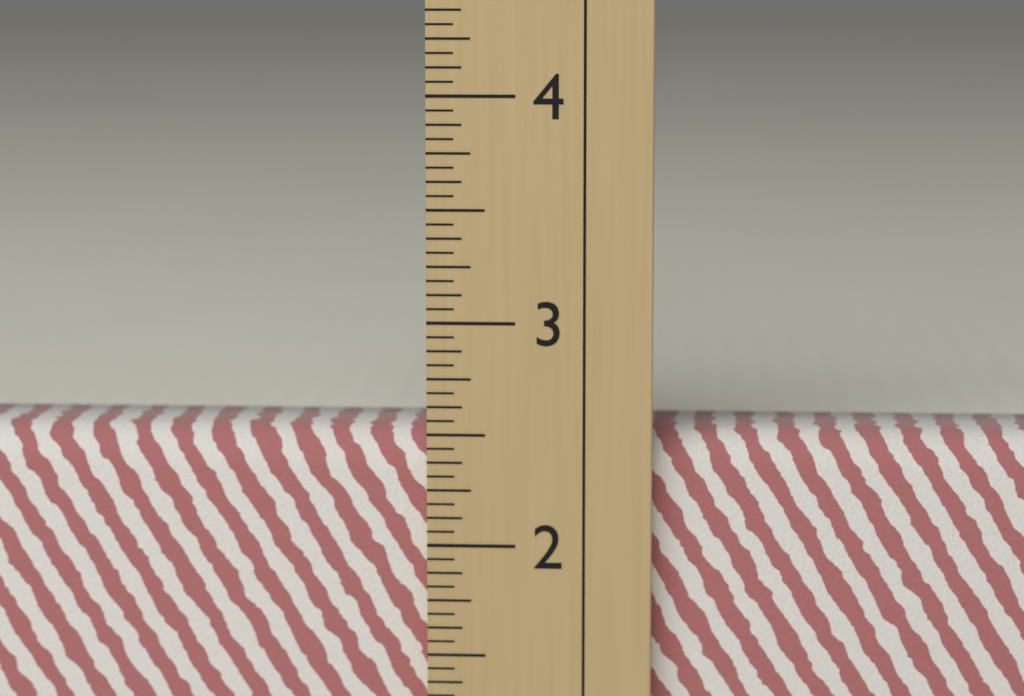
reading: 2.5000 in
